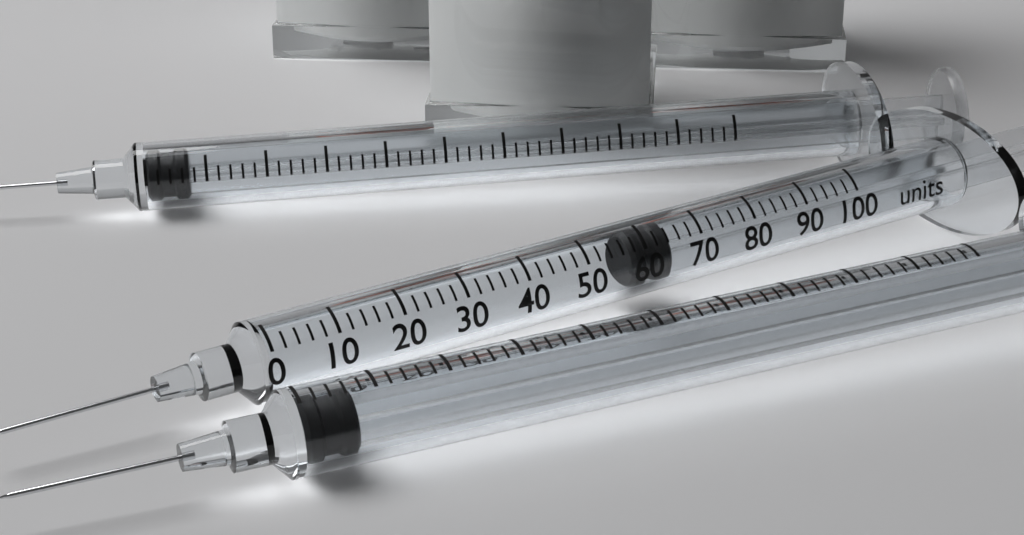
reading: 58 units
